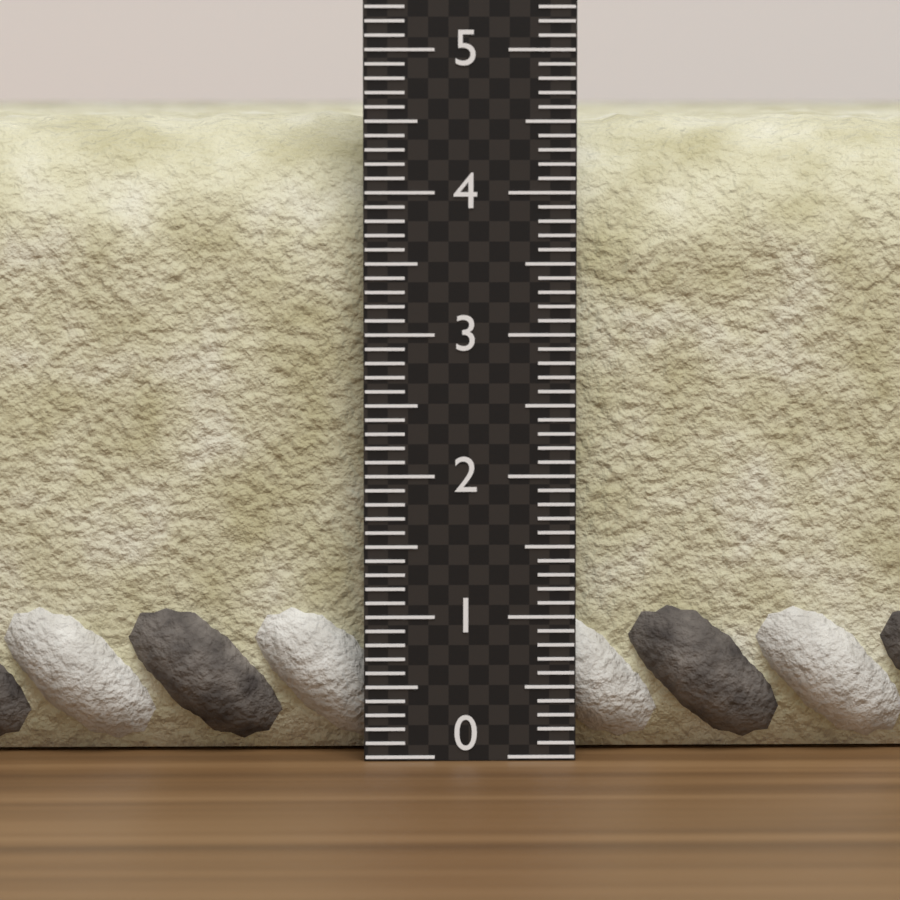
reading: 4.6 (no unit)
